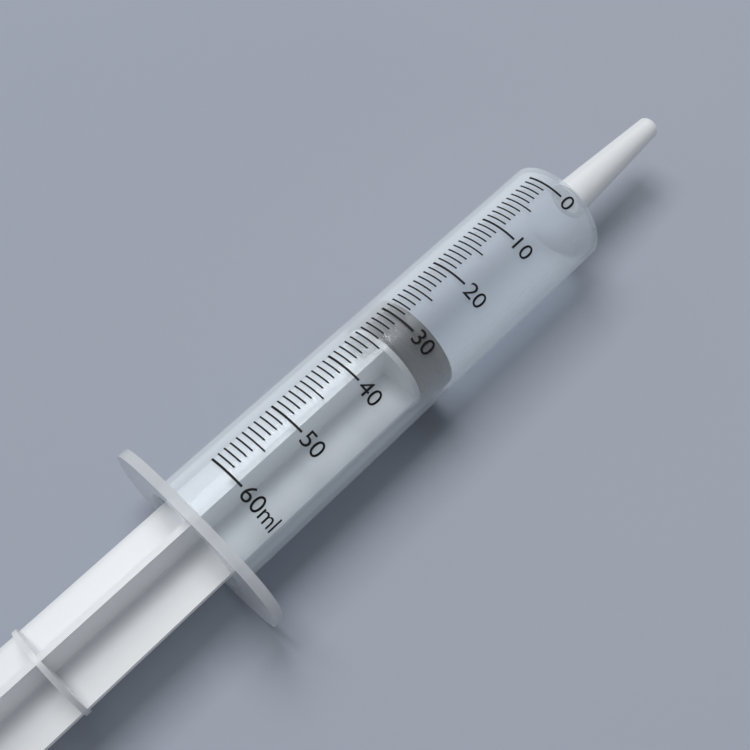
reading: 28 ml
